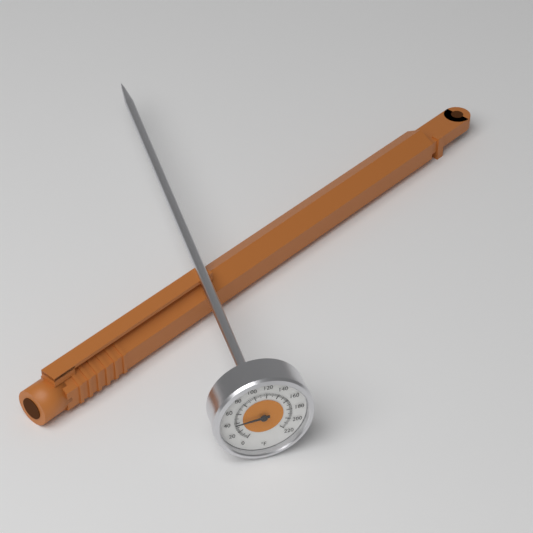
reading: 38 °F
